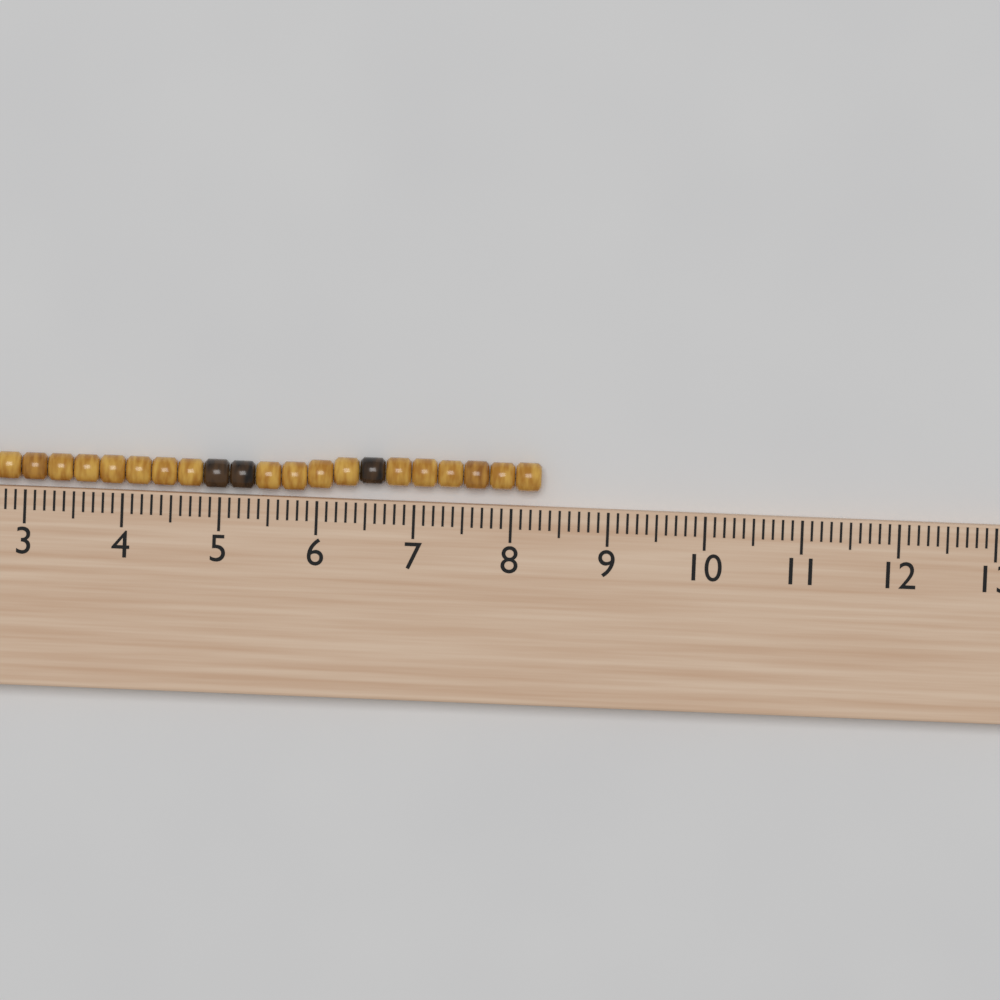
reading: 8.3 cm
